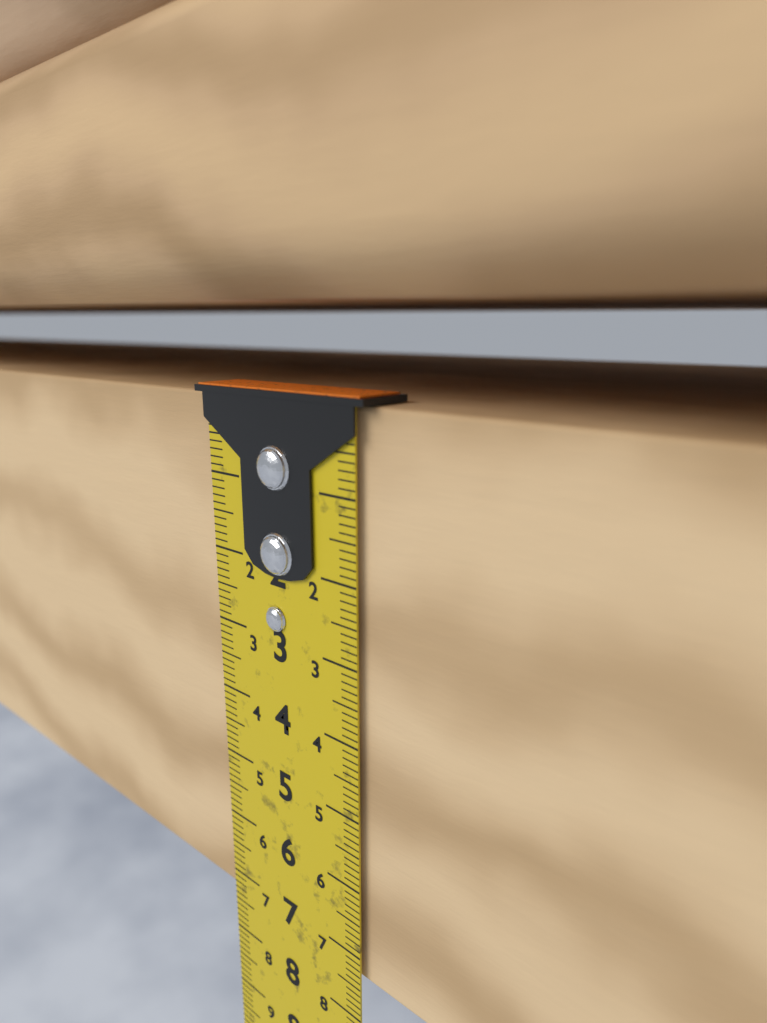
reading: 7.4 cm
